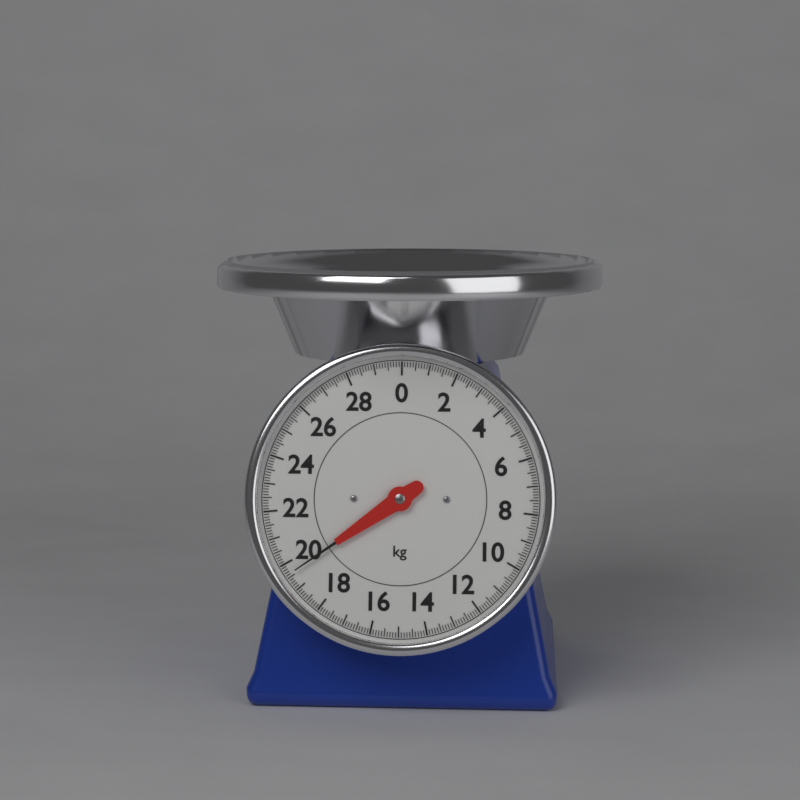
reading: 19.6 kg
